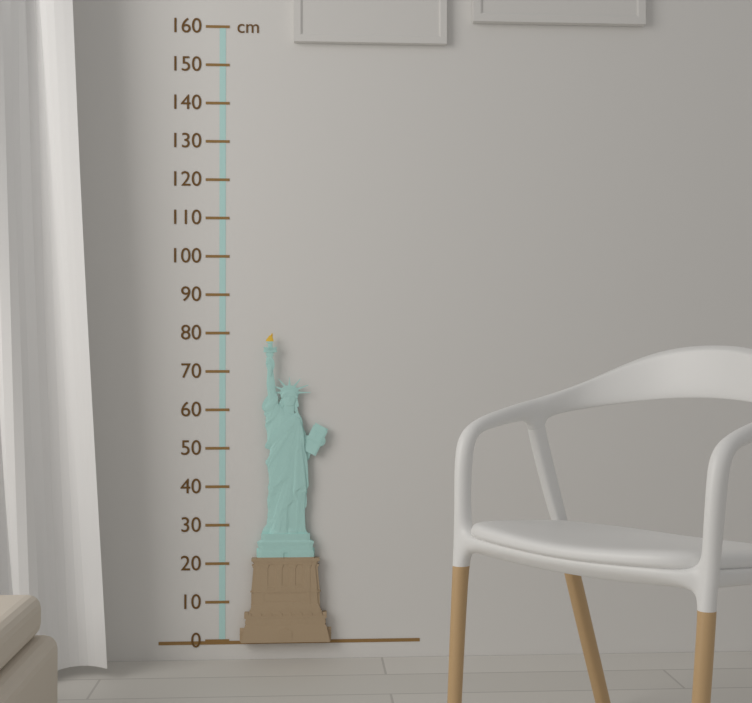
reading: 80 cm
